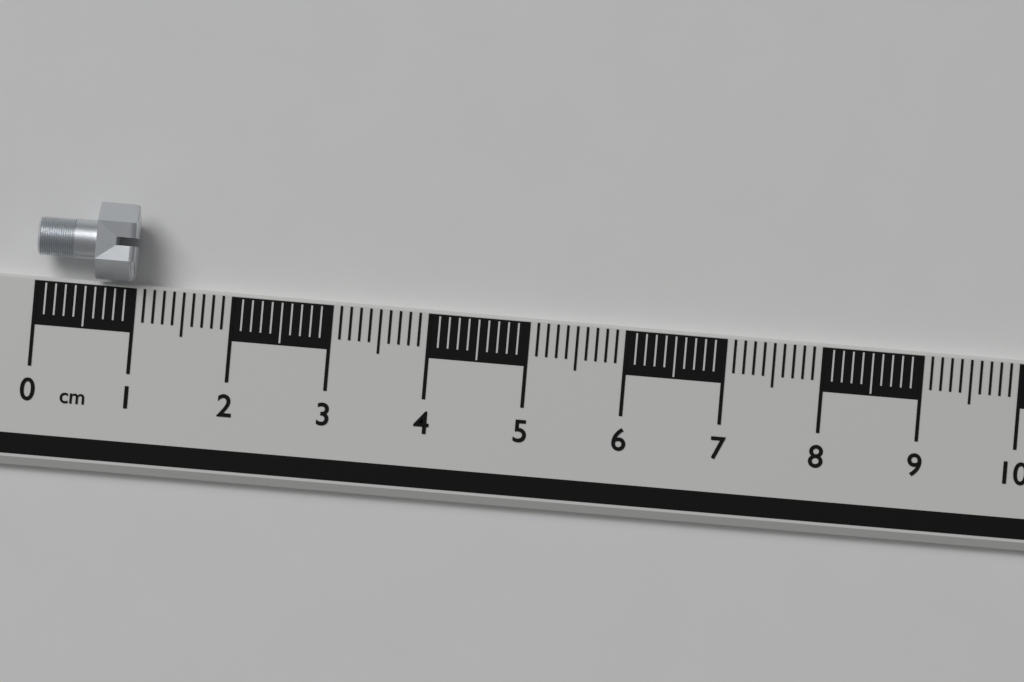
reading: 1.0 cm
